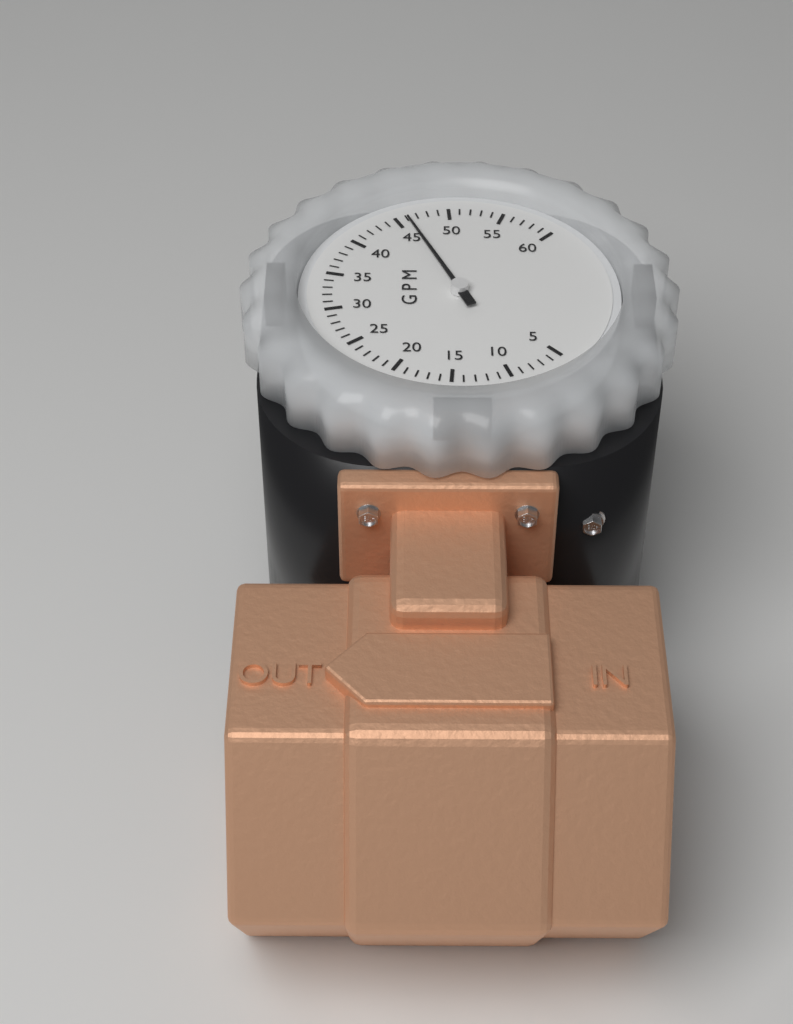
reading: 46 GPM
